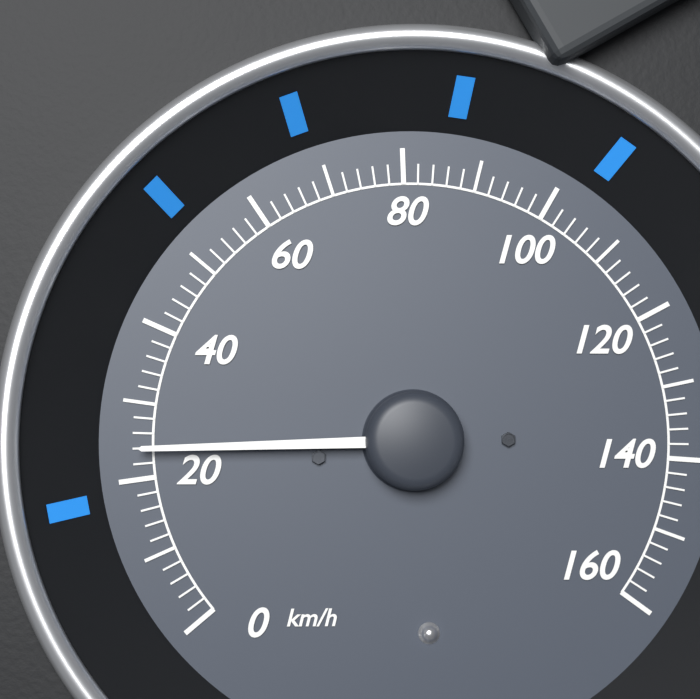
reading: 24 km/h
